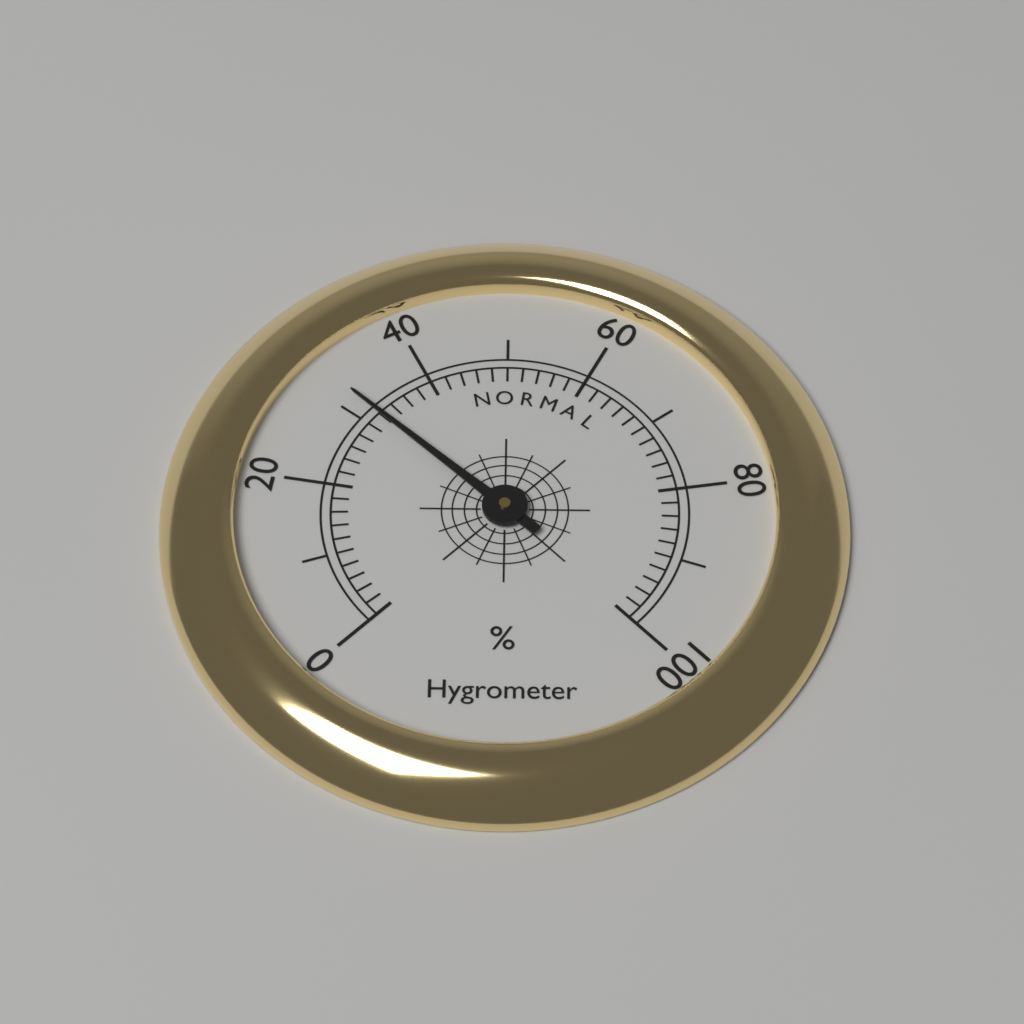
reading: 32 %
